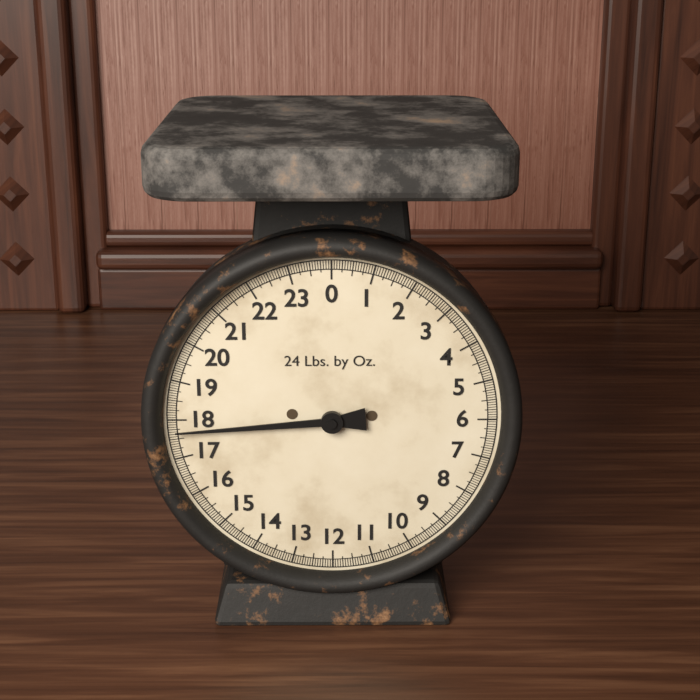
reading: 17.6875 lb
